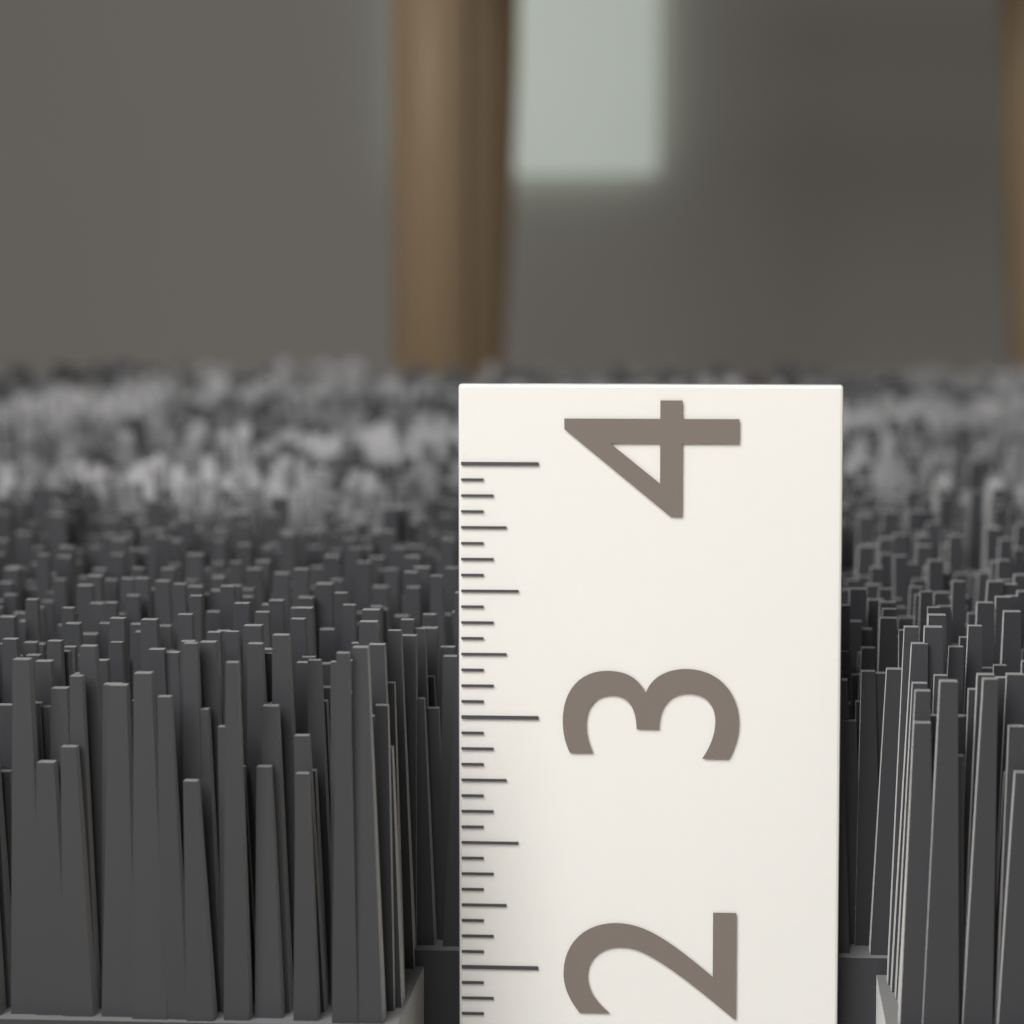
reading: 3.3750 (no unit)
